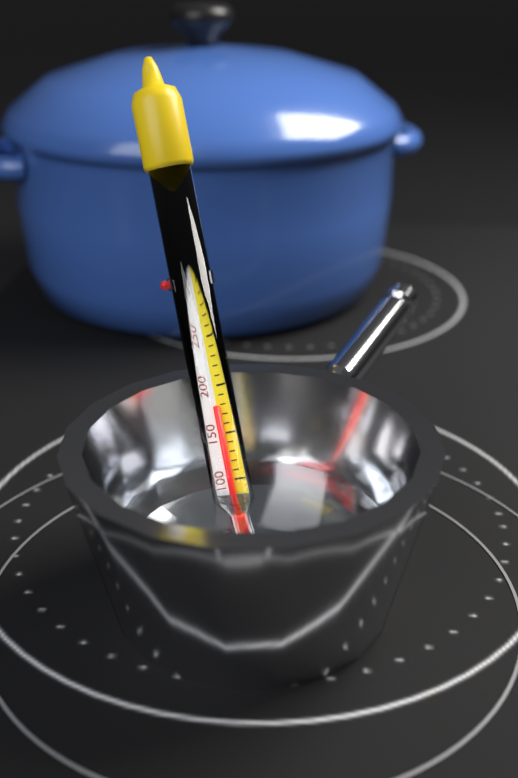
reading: 180 °F
